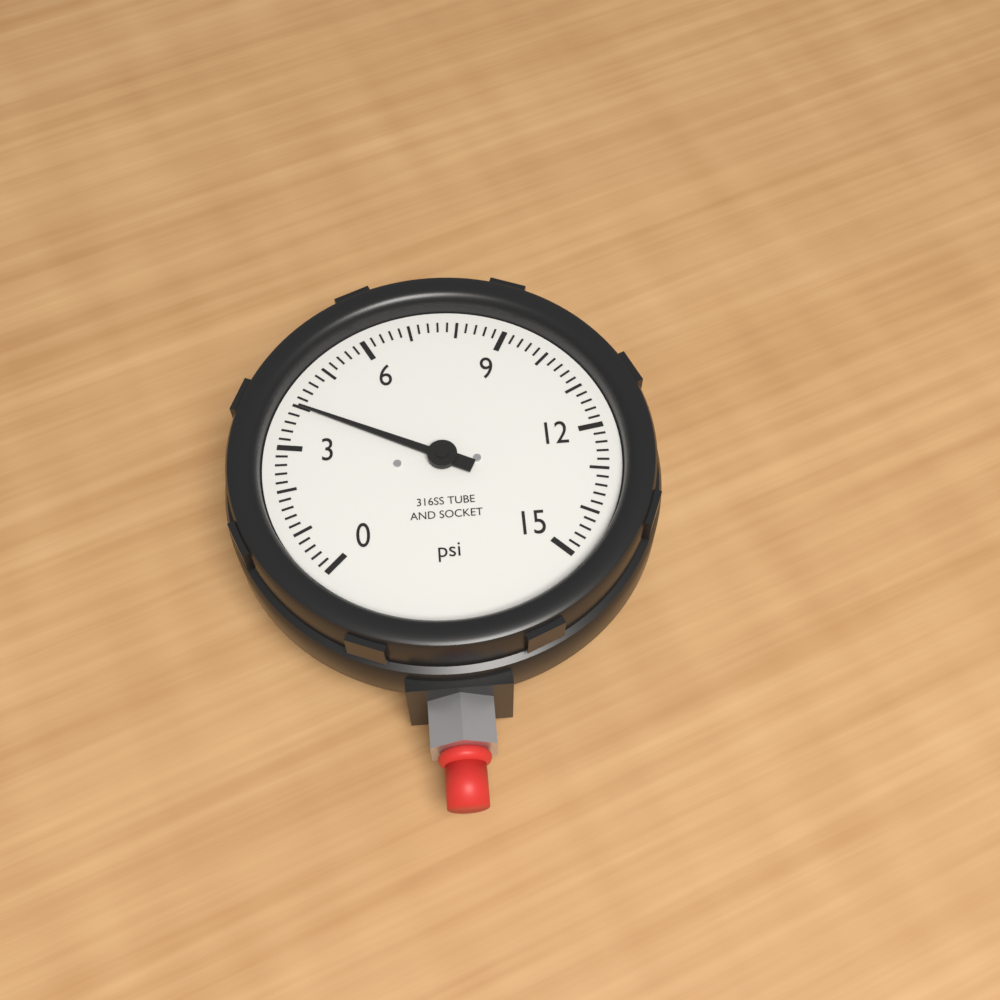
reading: 4.0 psi
